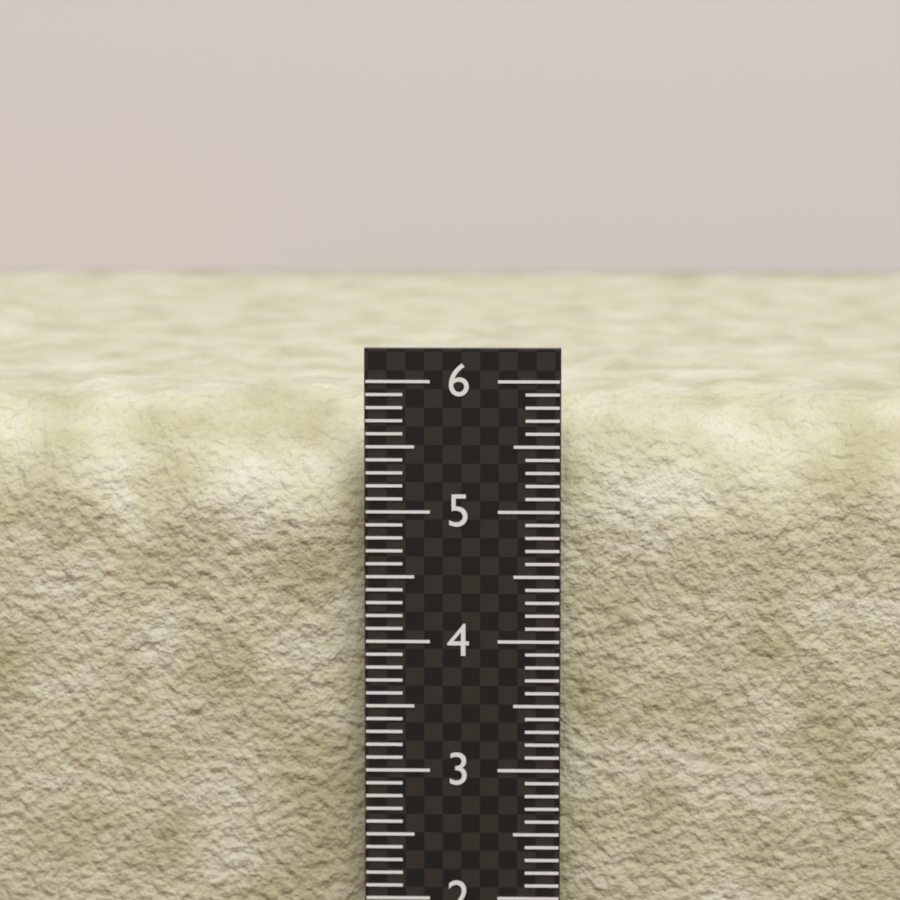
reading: 5.9 (no unit)
